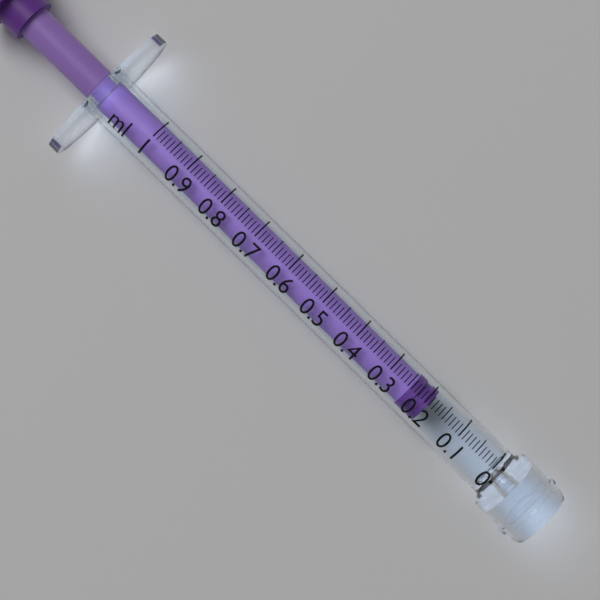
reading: 0.19 ml
